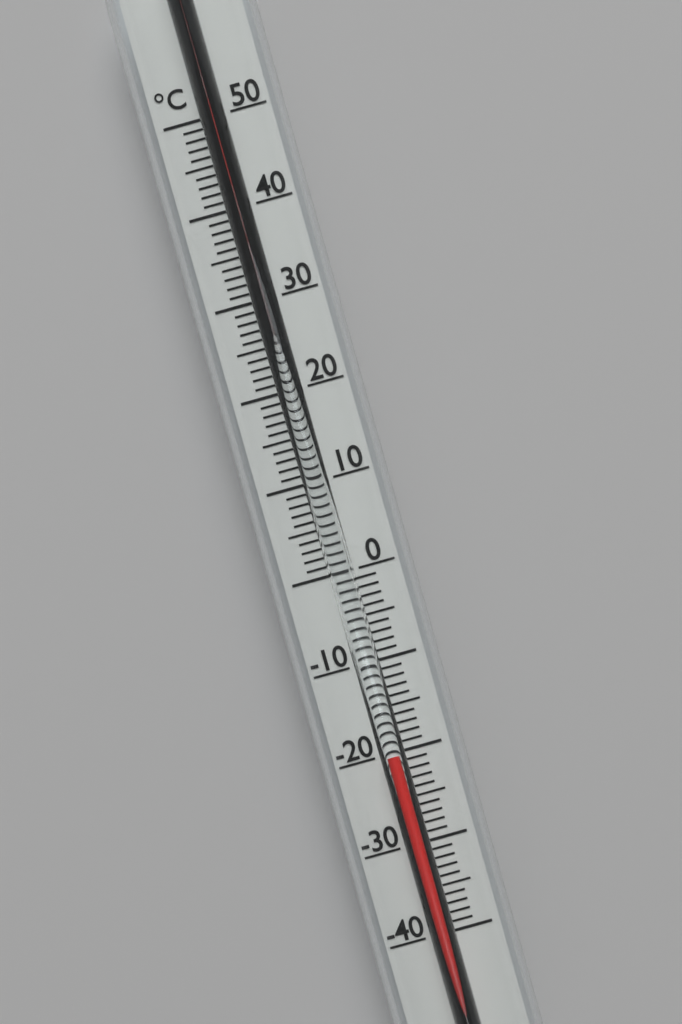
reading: -20 °C
